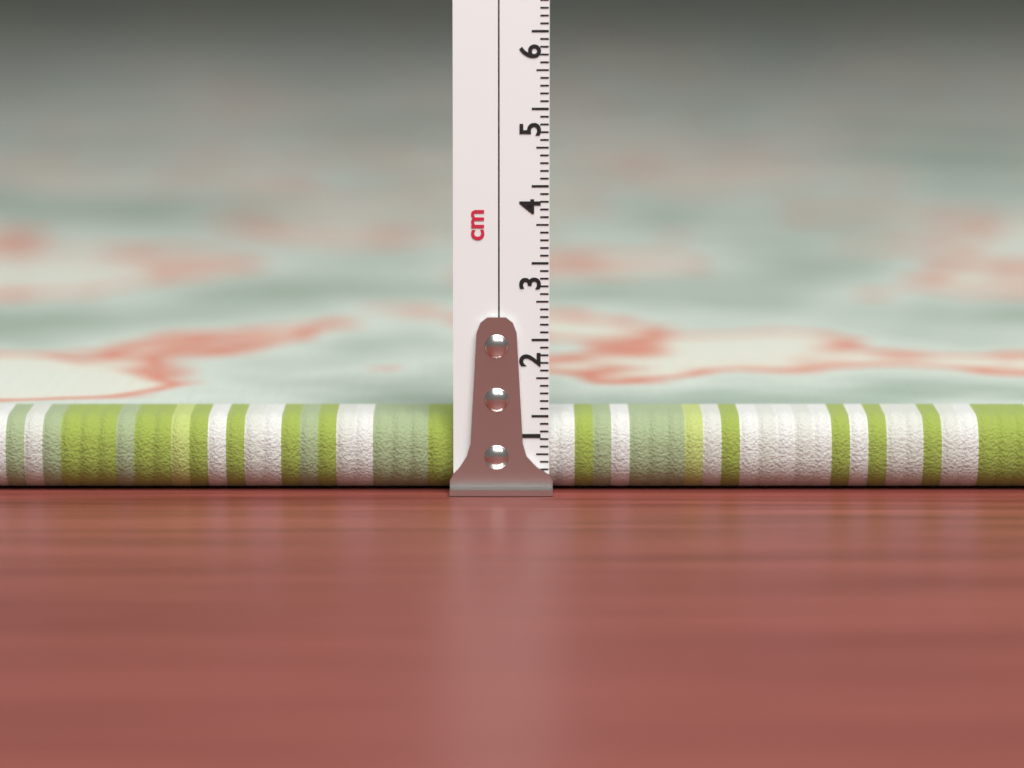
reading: 1.0 cm
